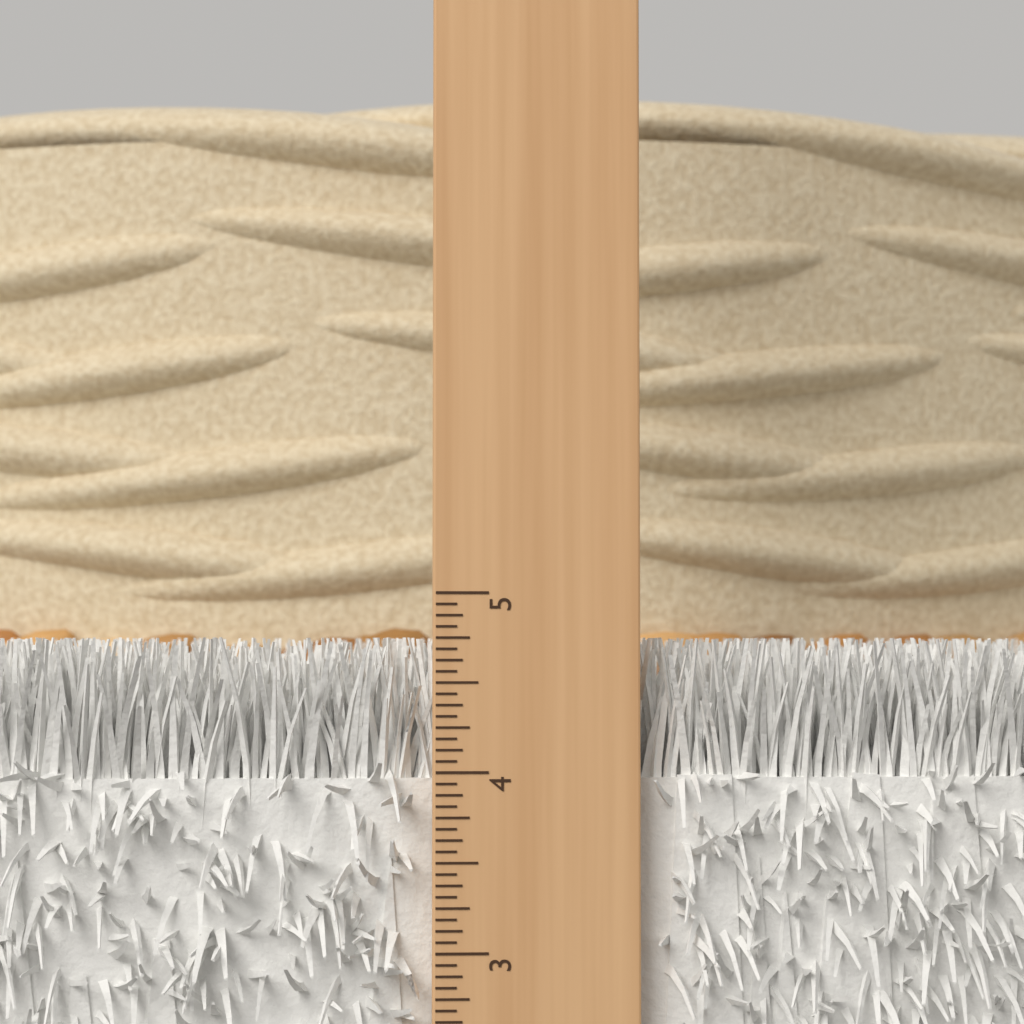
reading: 4.7500 in
